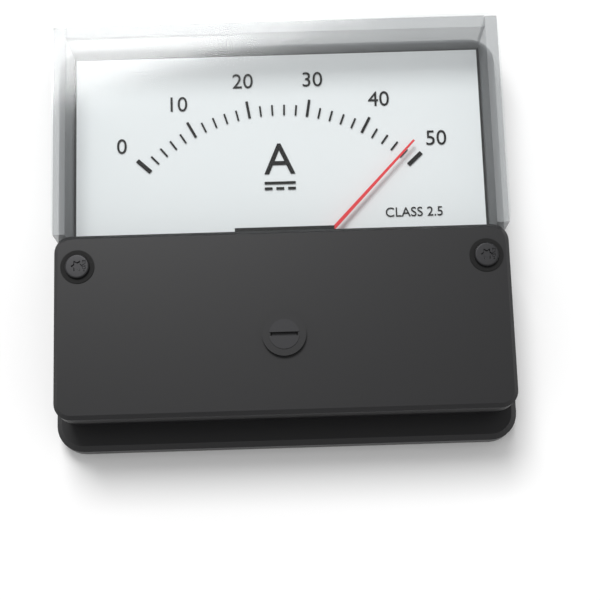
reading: 48 A
